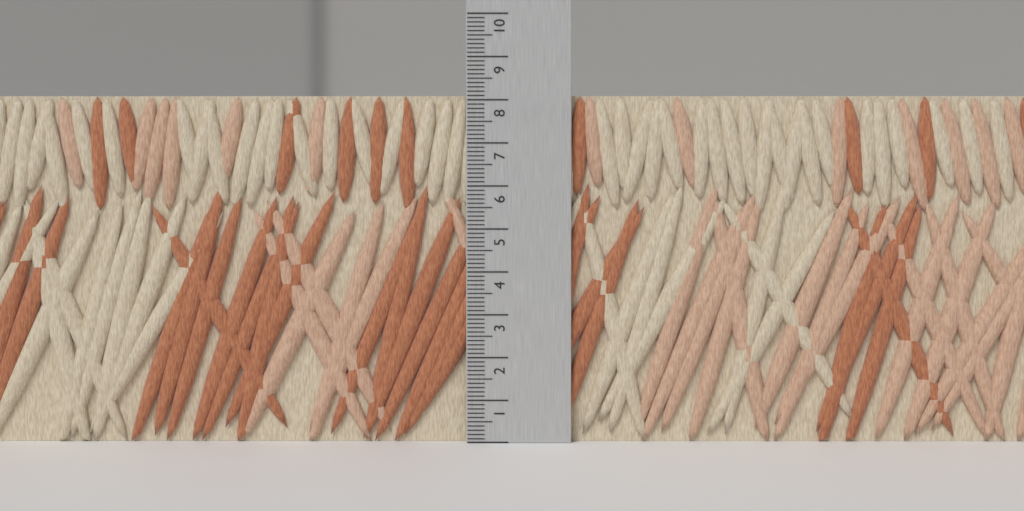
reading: 8.1 (no unit)
